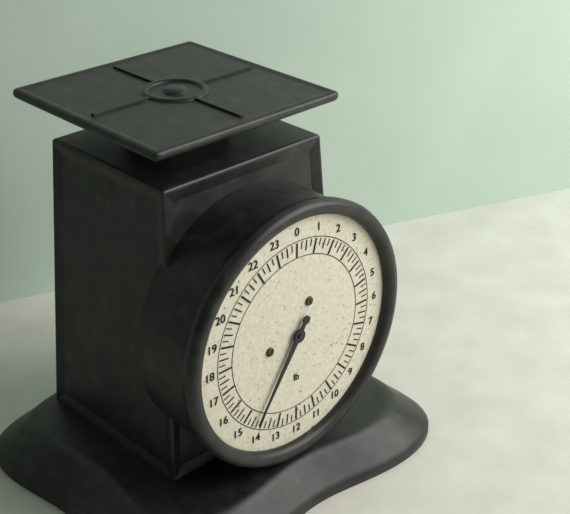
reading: 14.25 lb
